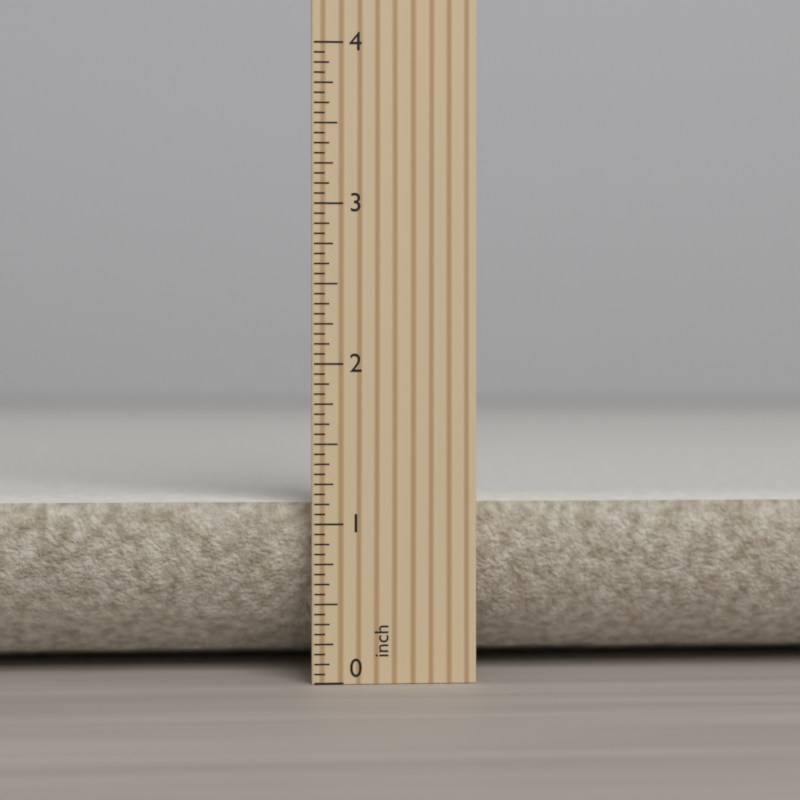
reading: 1.1250 inch
